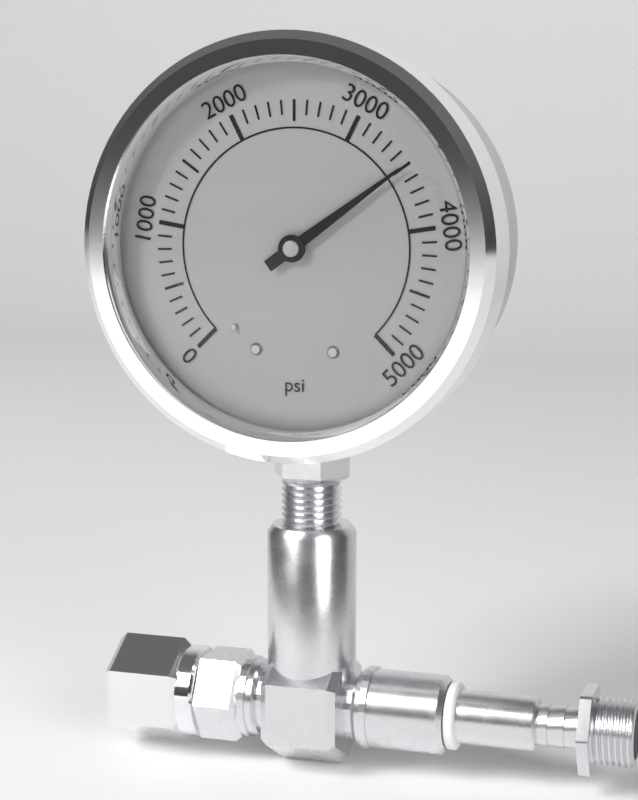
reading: 3500 psi
